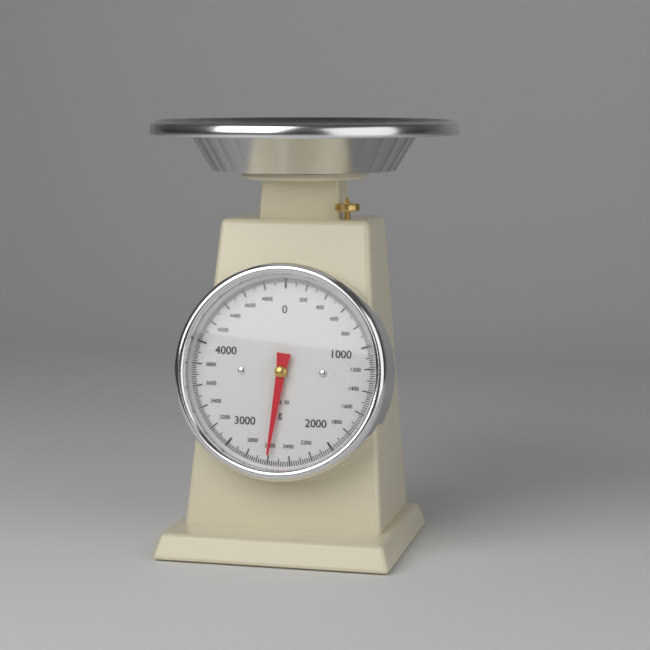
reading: 2600 g
